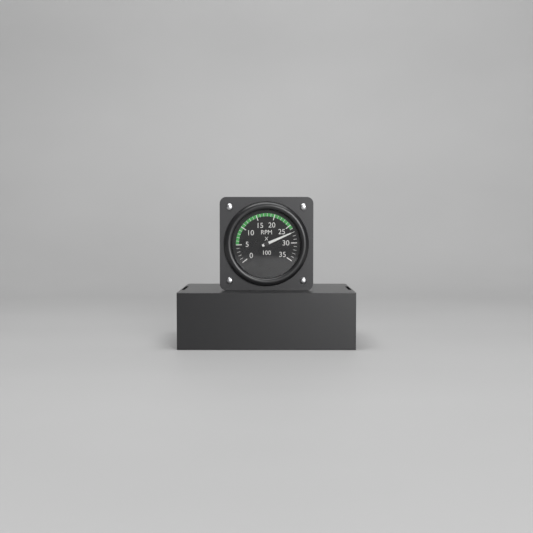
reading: 27 RPM x 100
